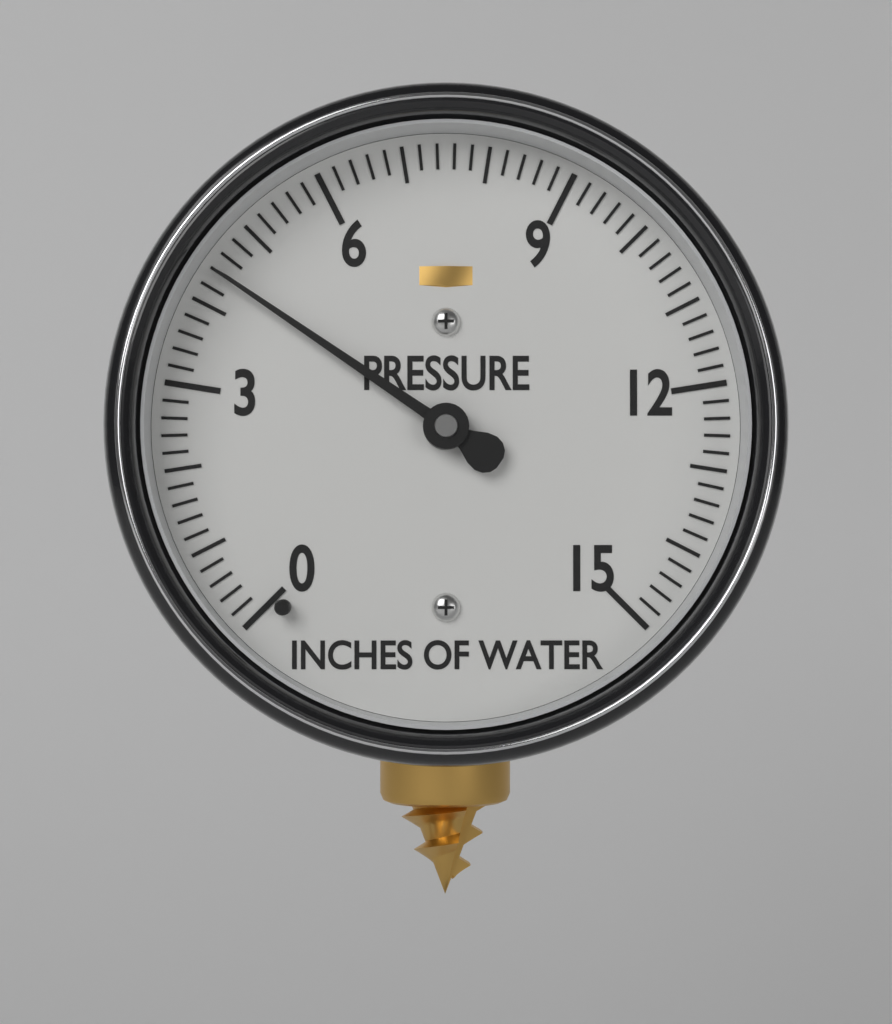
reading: 4.4 inches of water
